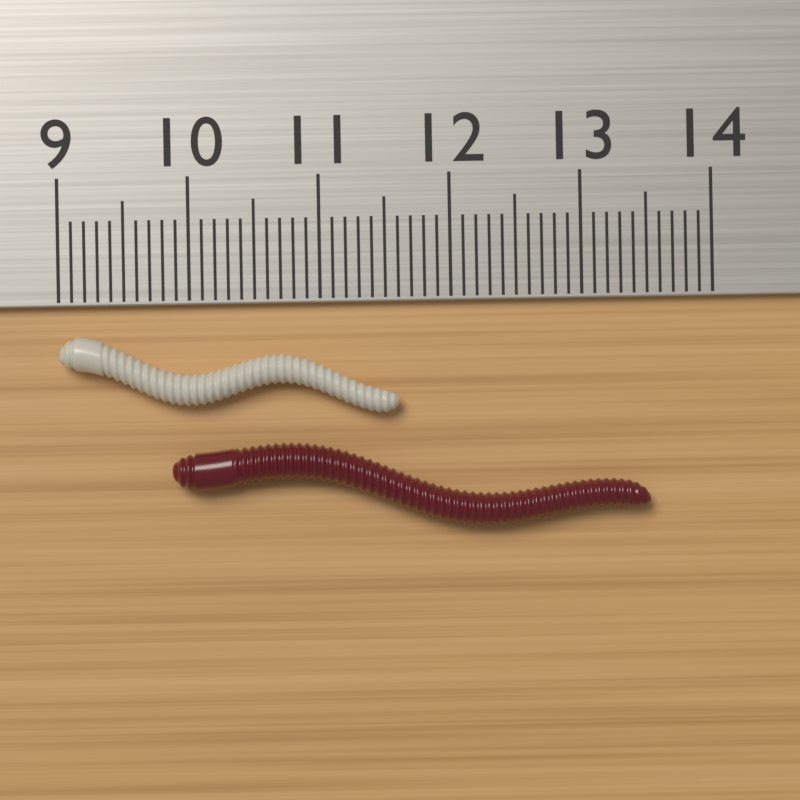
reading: 11.6 cm
